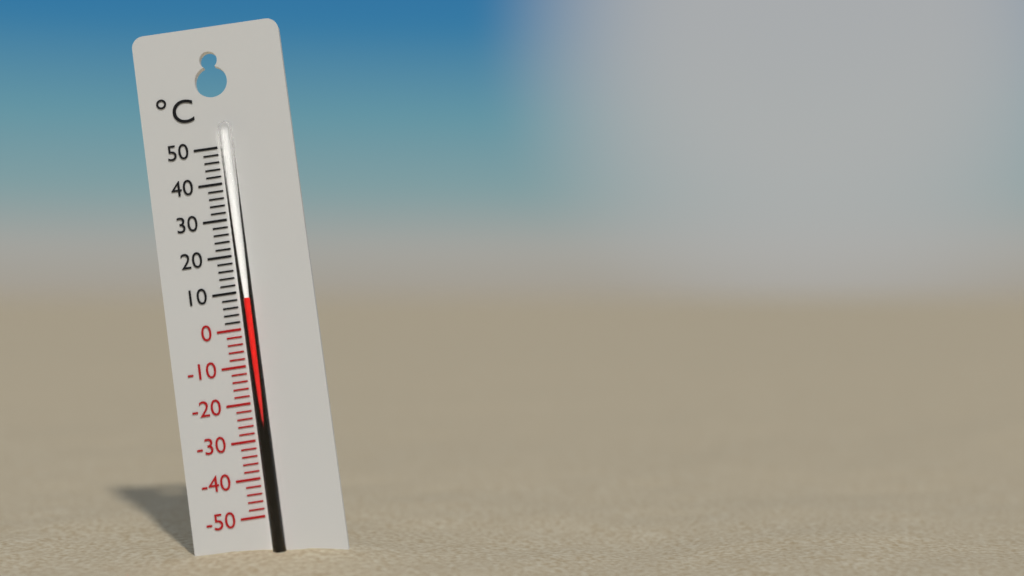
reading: 8 °C
